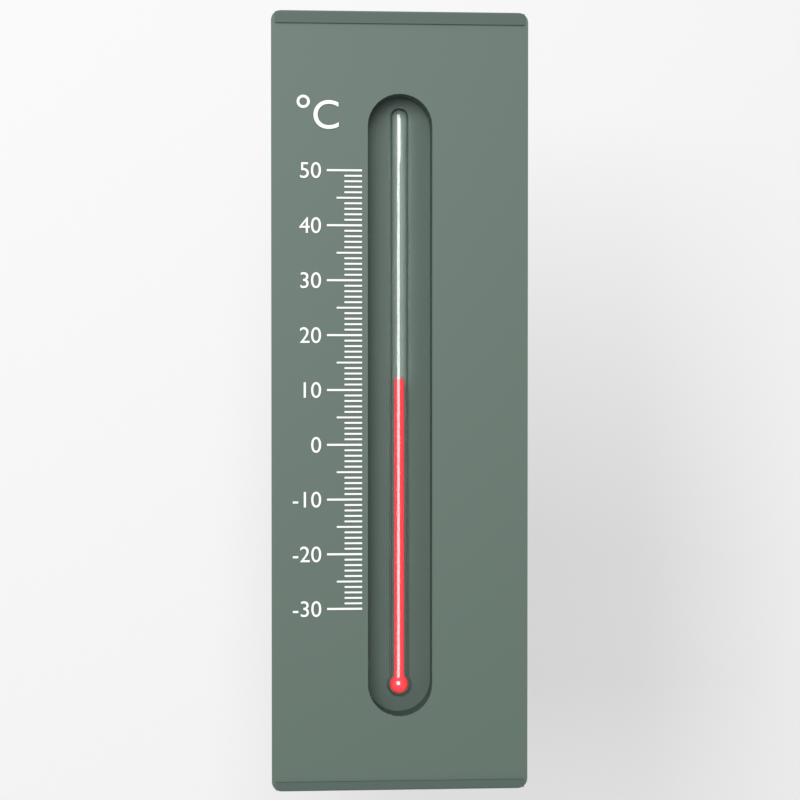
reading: 12 °C
